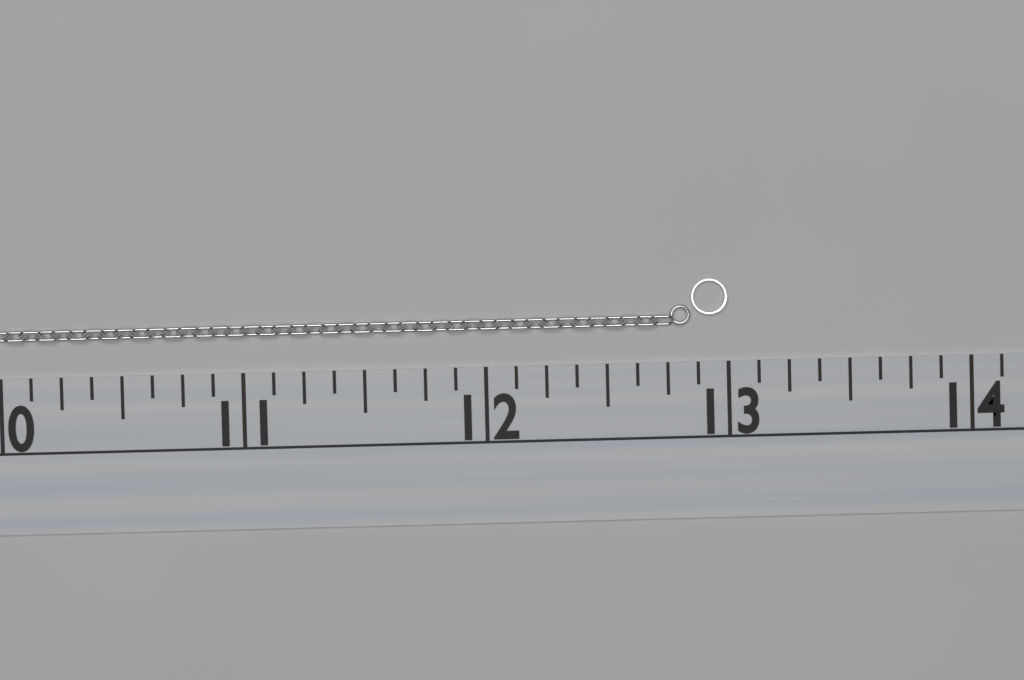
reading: 13.000 (no unit)
